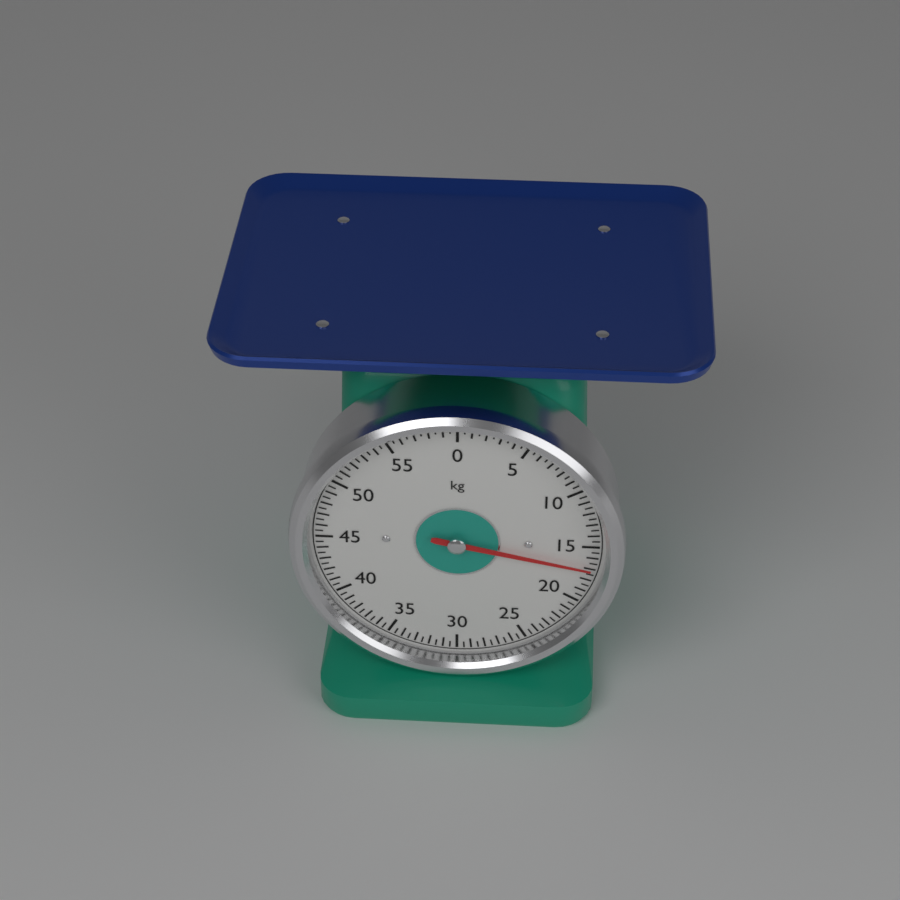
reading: 17.0 kg
